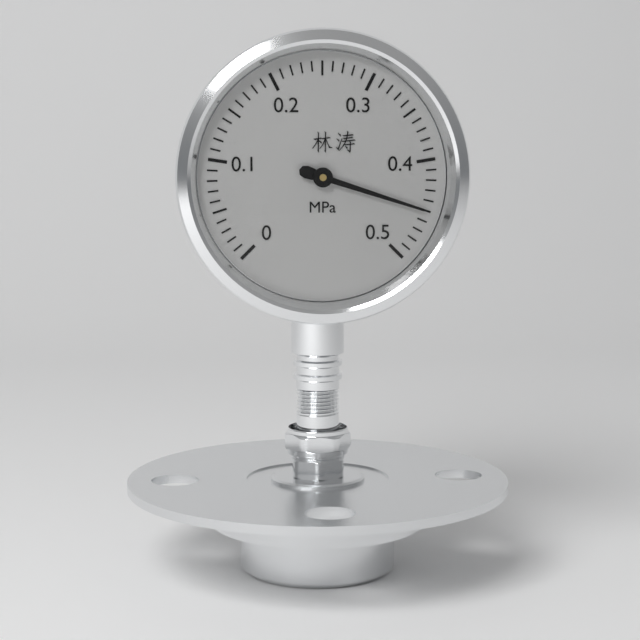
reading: 0.45 MPa
